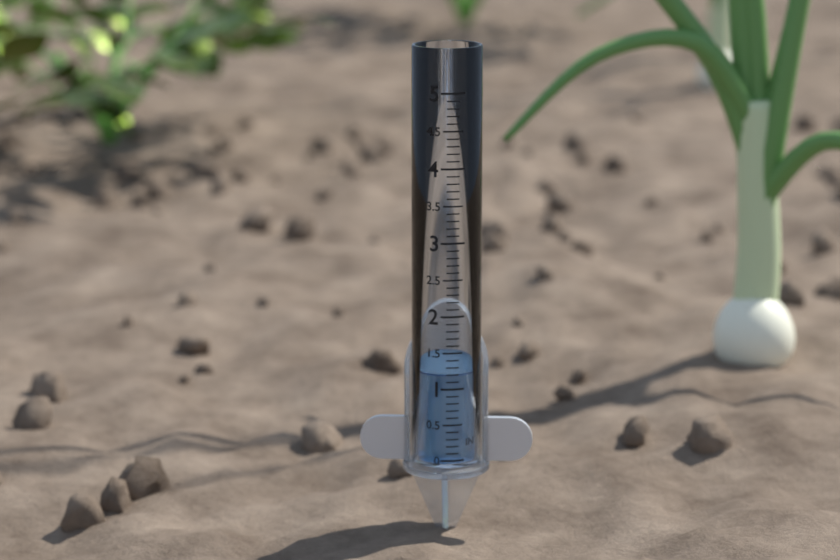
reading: 1.2 in
